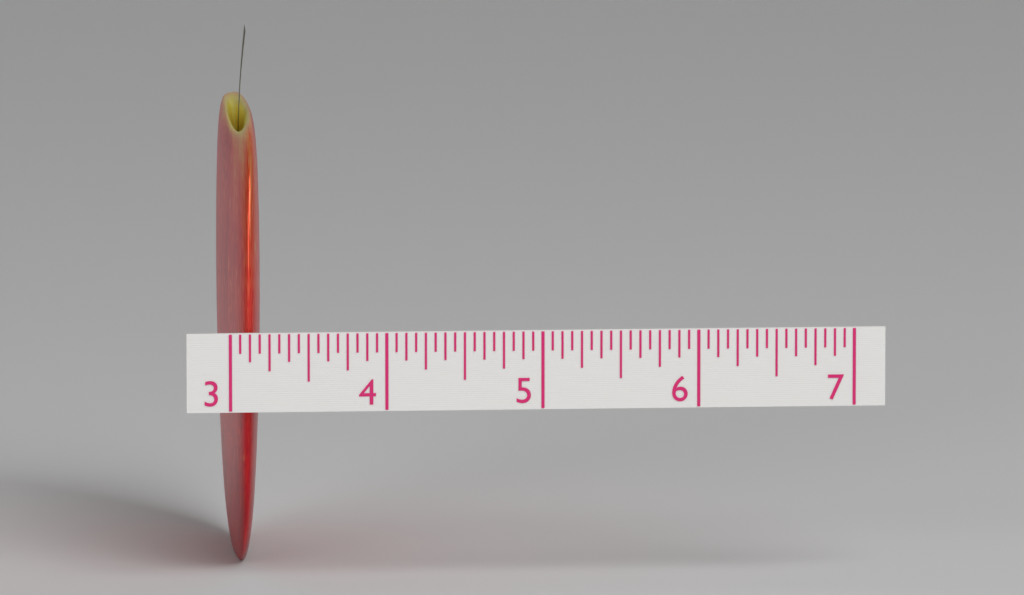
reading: 3.2500 (no unit)
